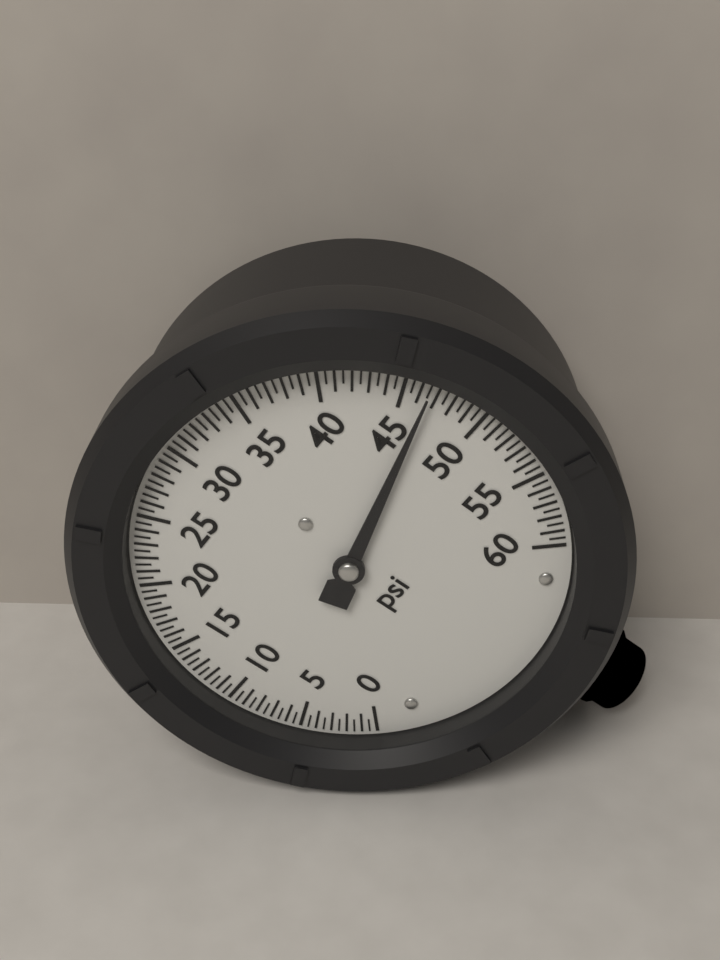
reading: 46.5 psi
